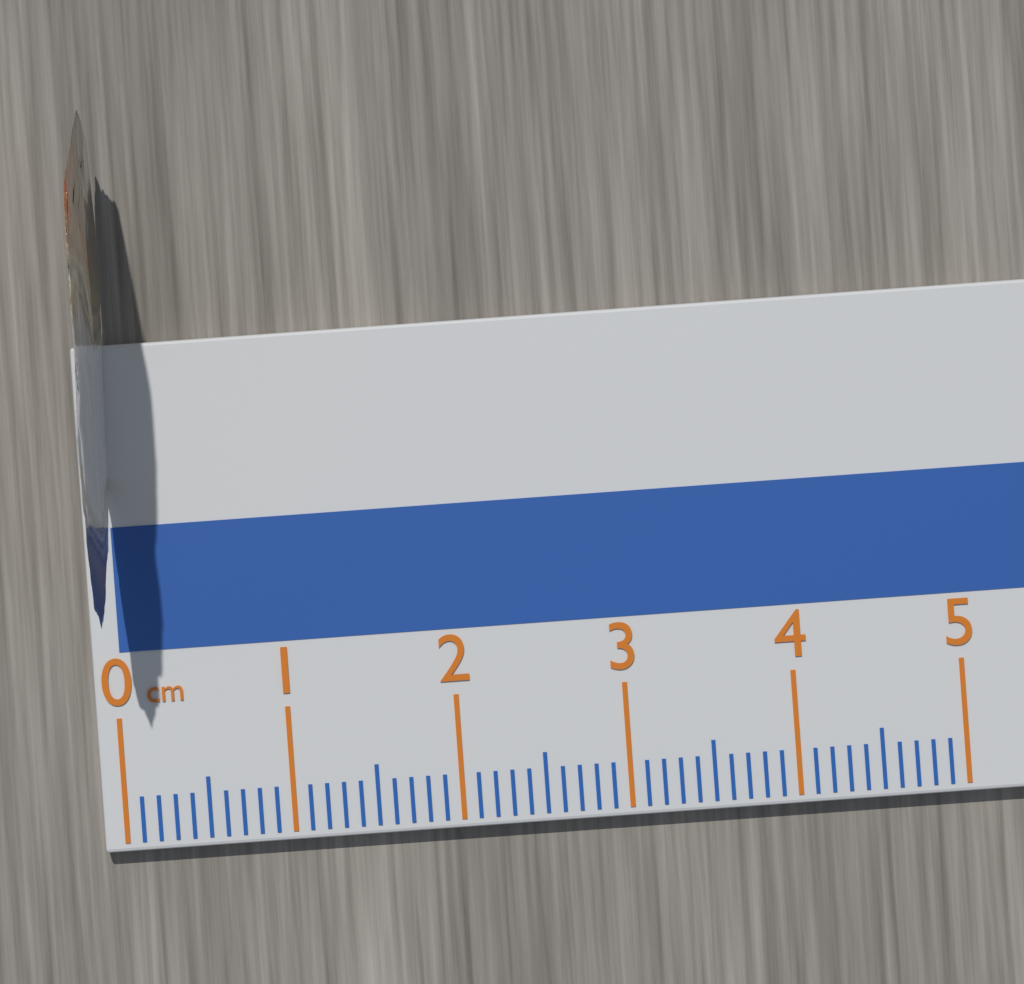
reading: 0.1 cm
